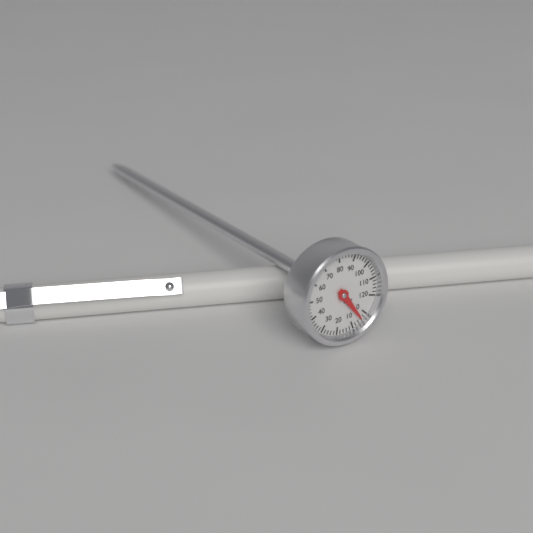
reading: 4 °C
